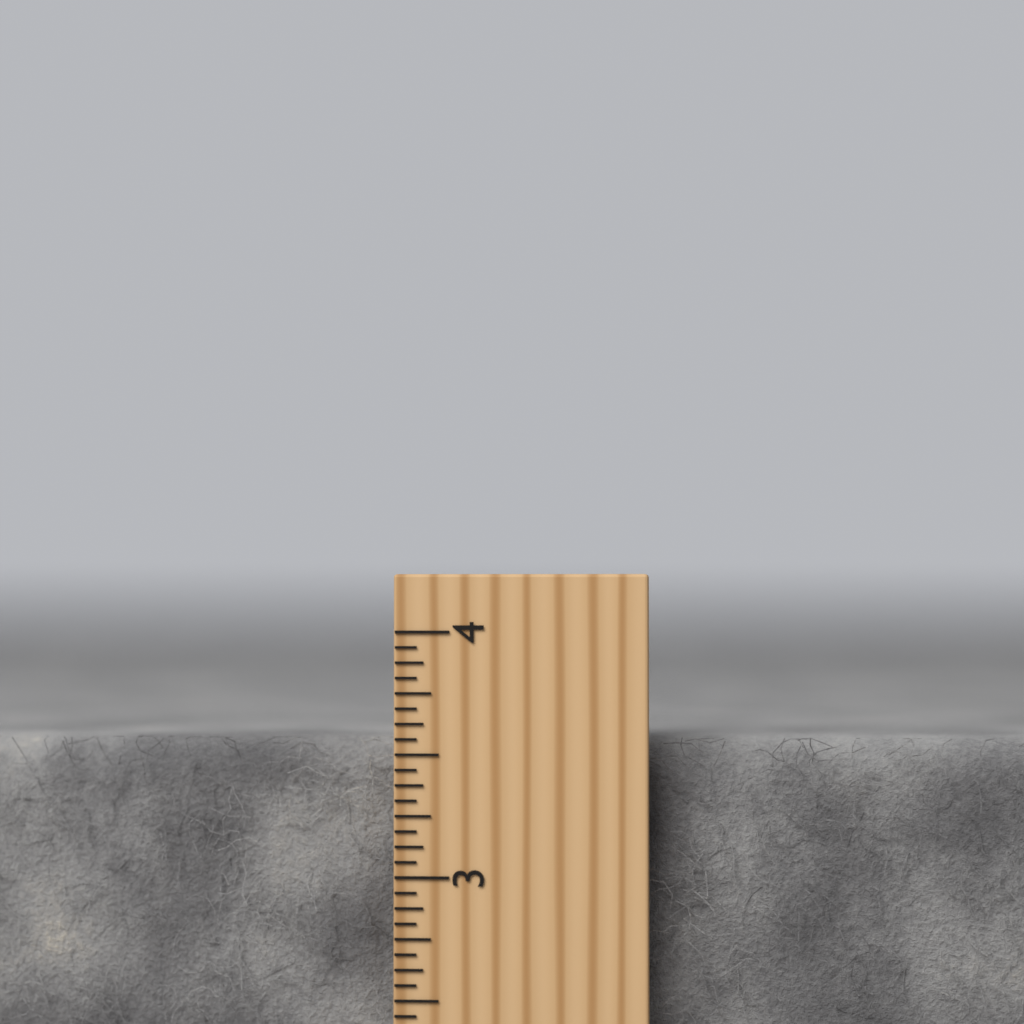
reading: 3.5625 inch
